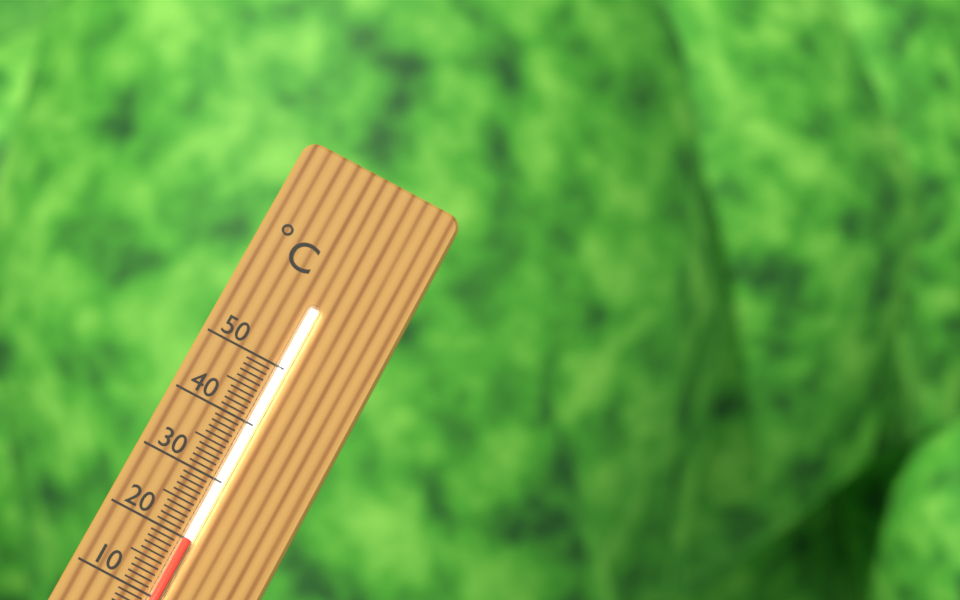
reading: 20 °C
